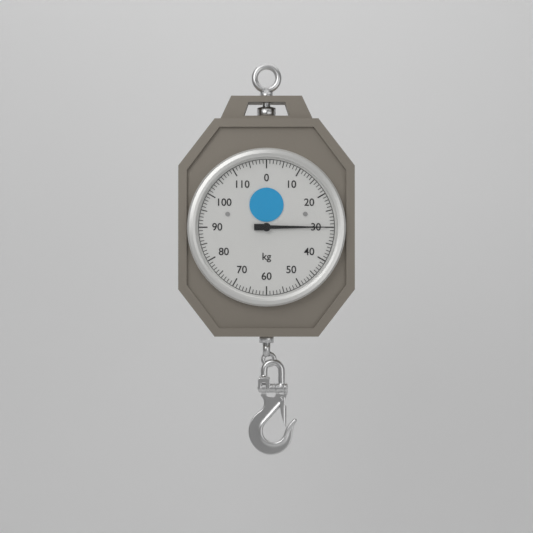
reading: 30 kg
